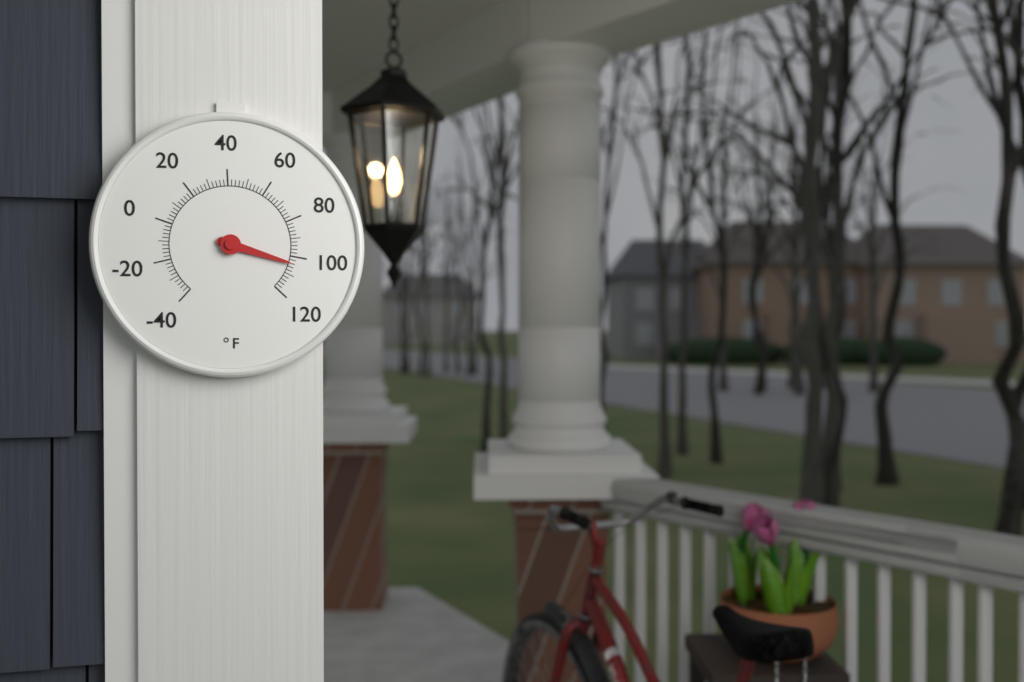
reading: 104 °F
